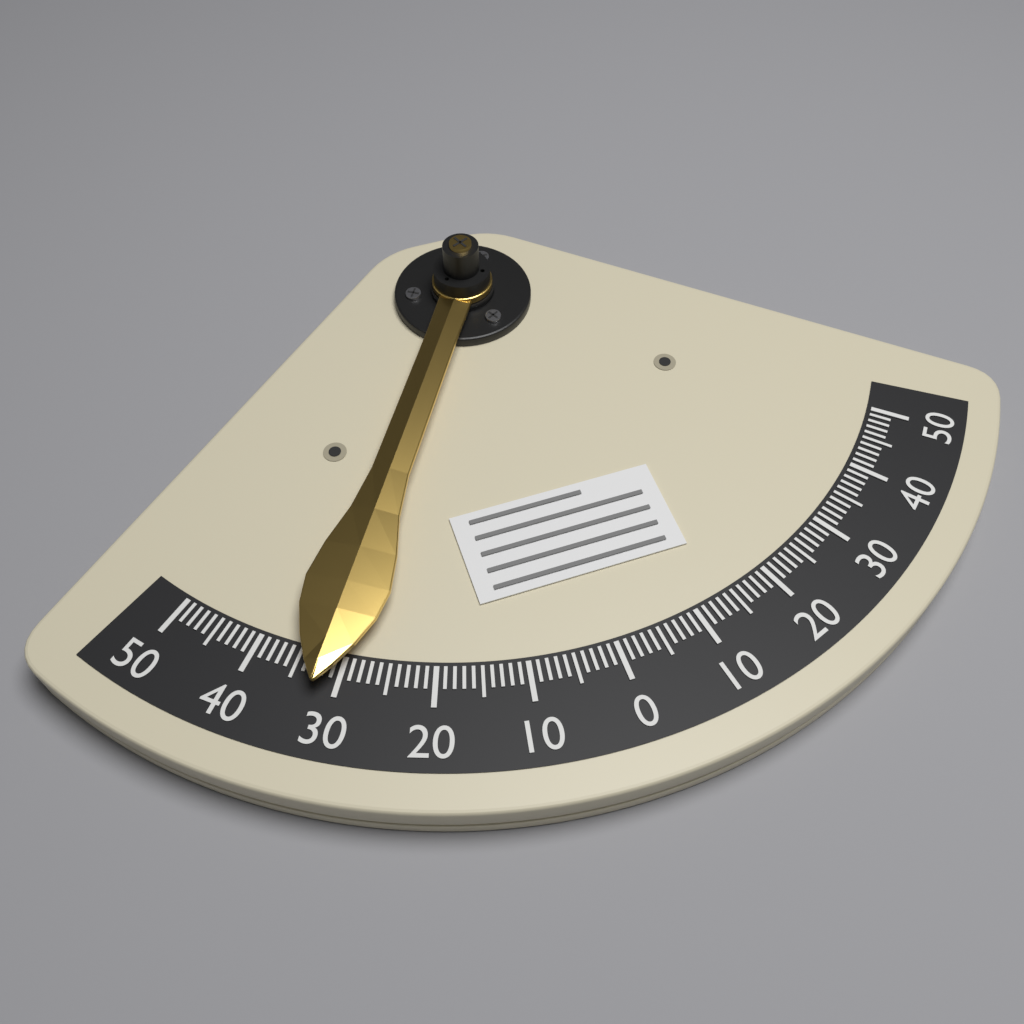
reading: 32 (no unit)
